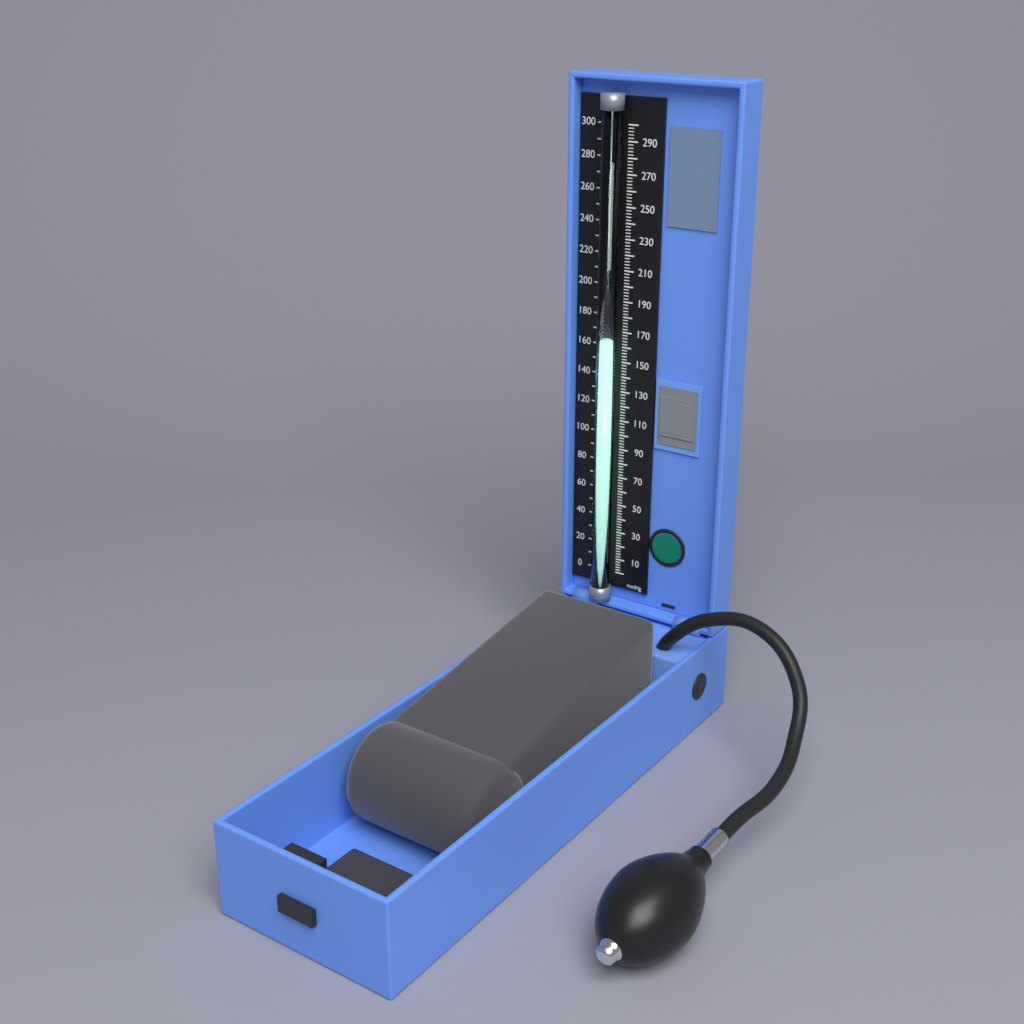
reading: 164 mmHg
